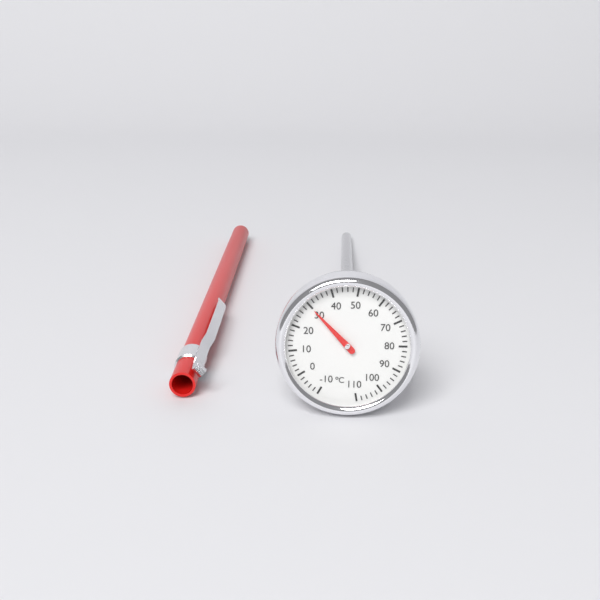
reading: 30 °C
